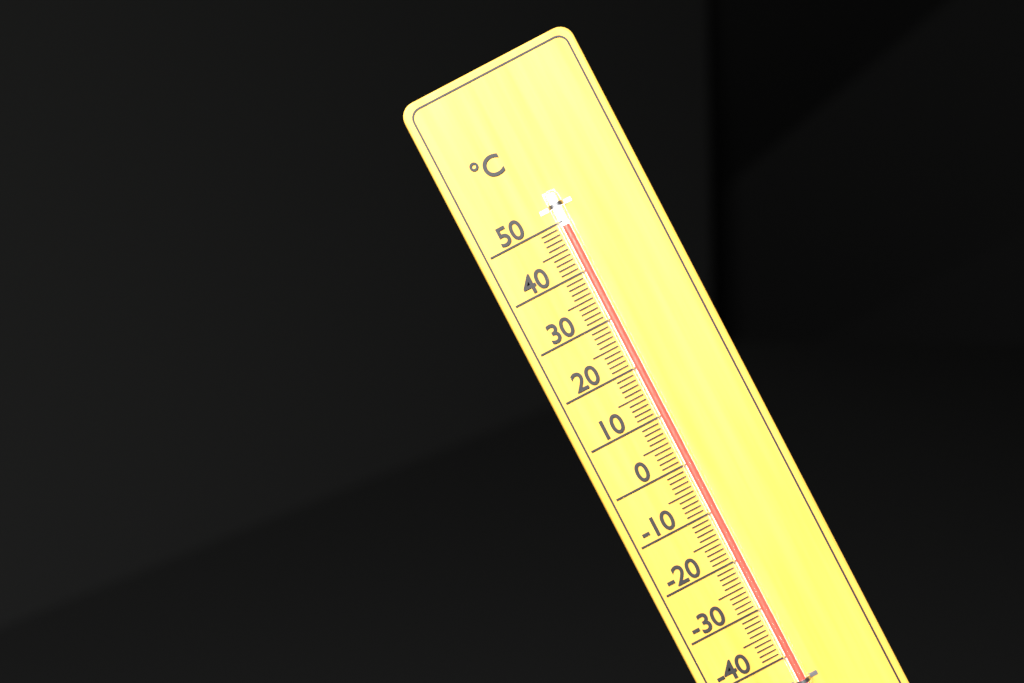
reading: 49 °C
